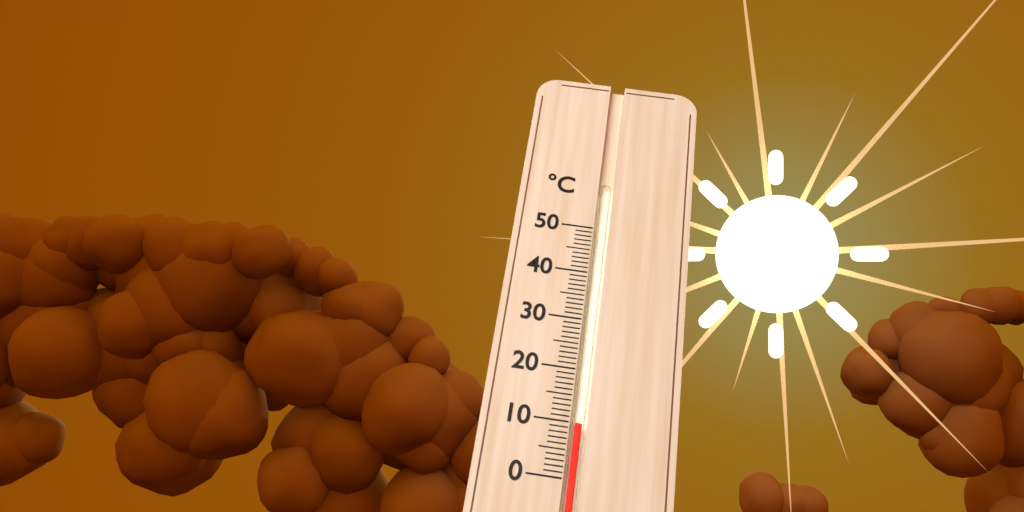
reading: 10 °C
